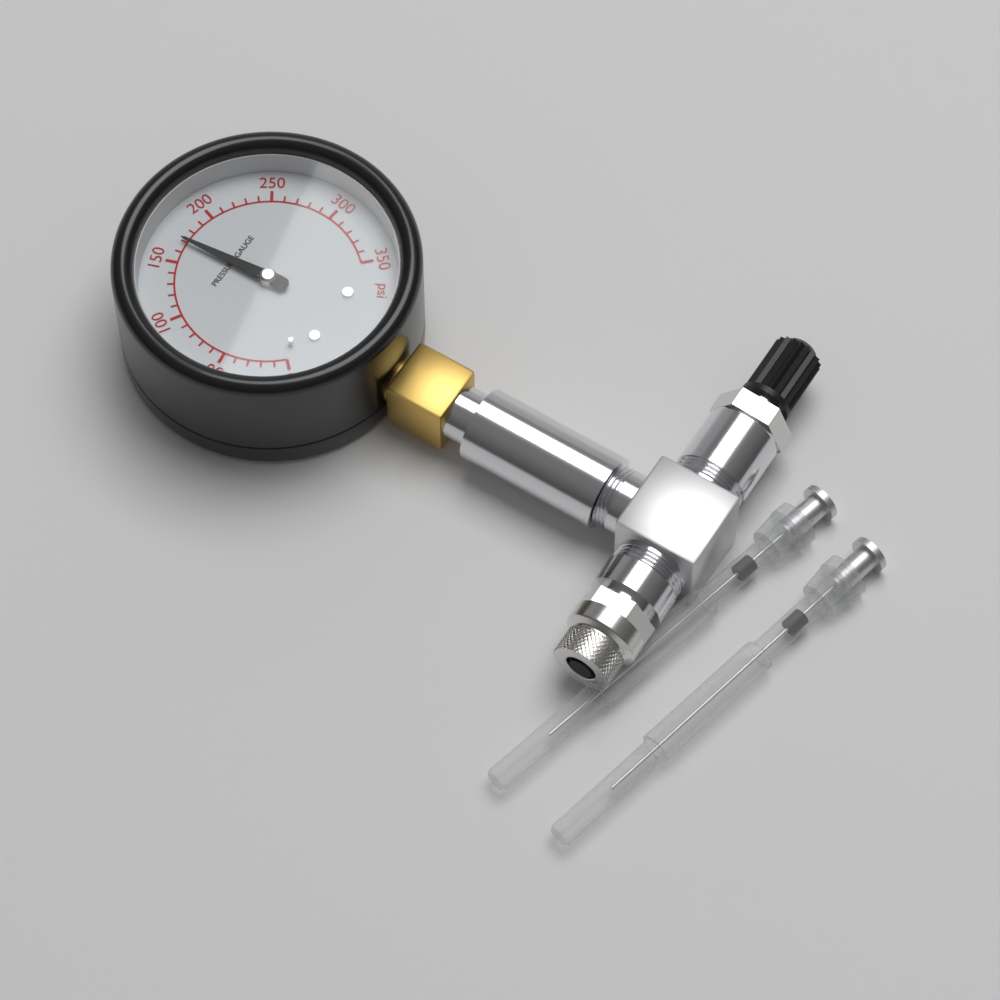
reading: 170 psi
